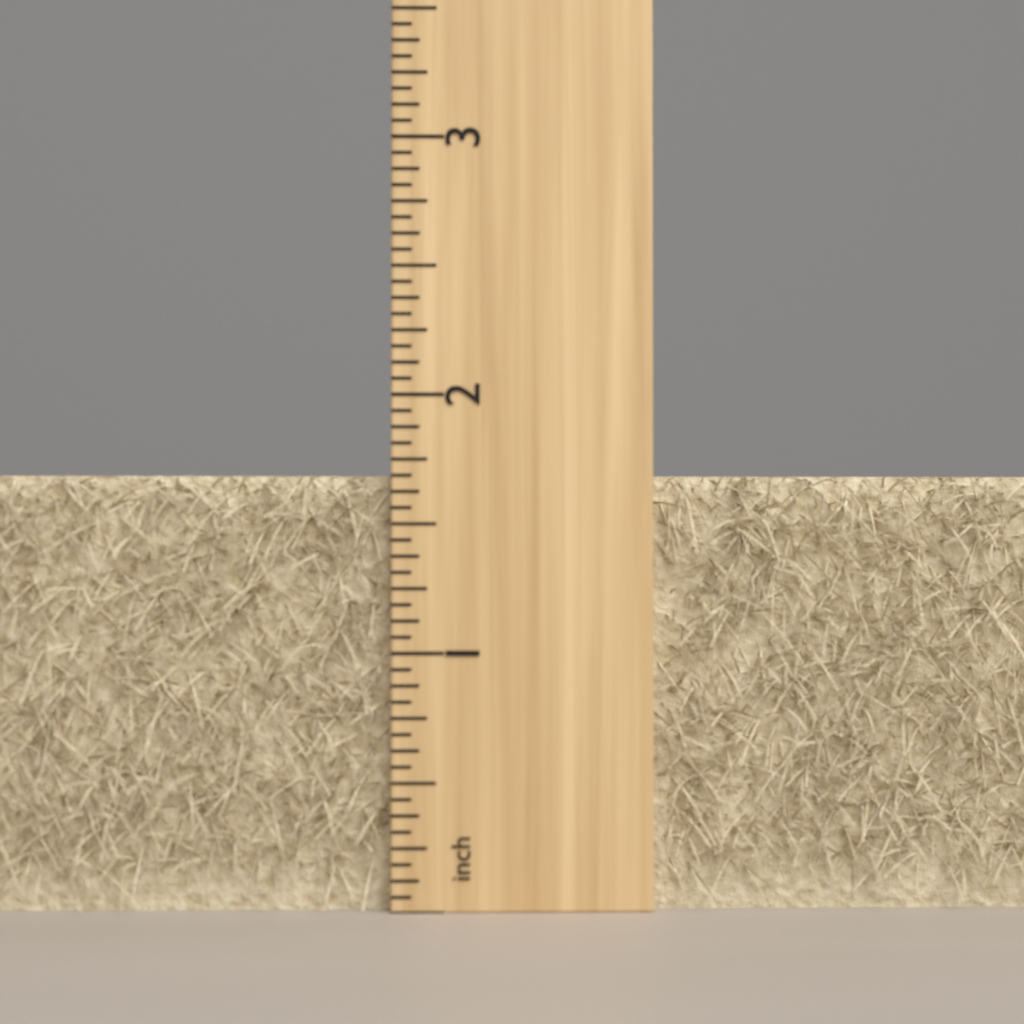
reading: 1.6875 inch
